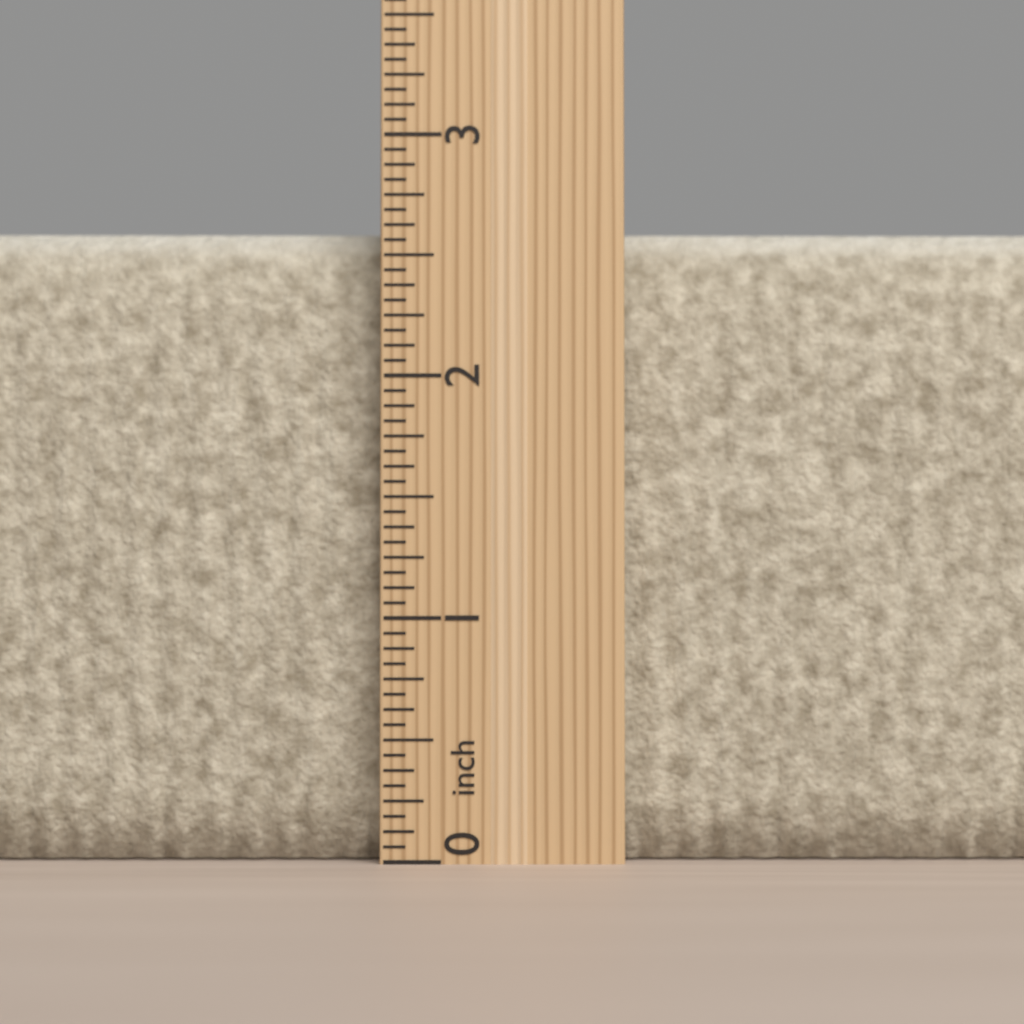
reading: 2.6250 inch
